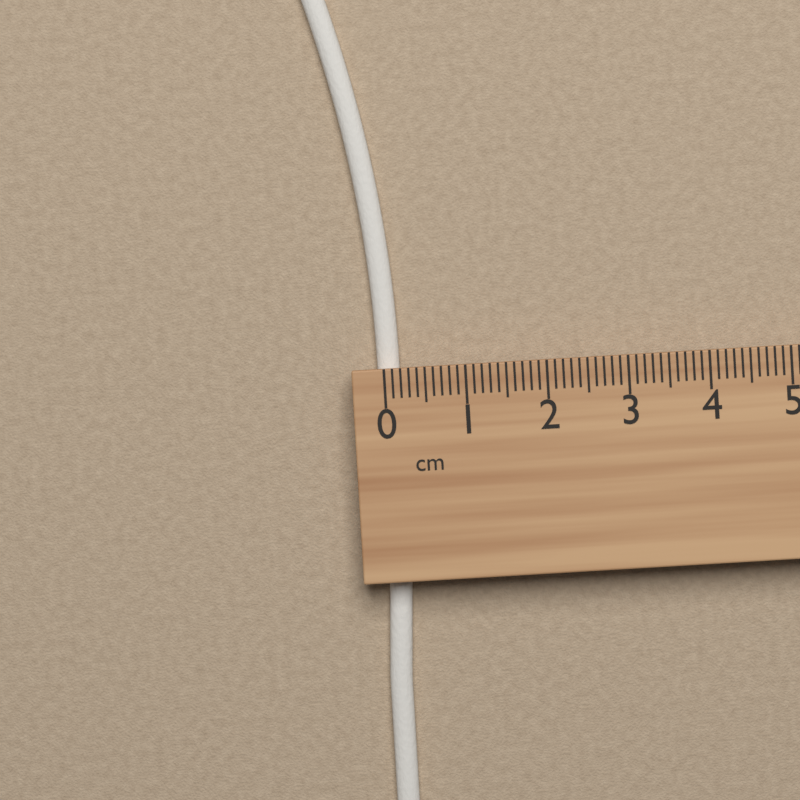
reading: 0.2 cm
